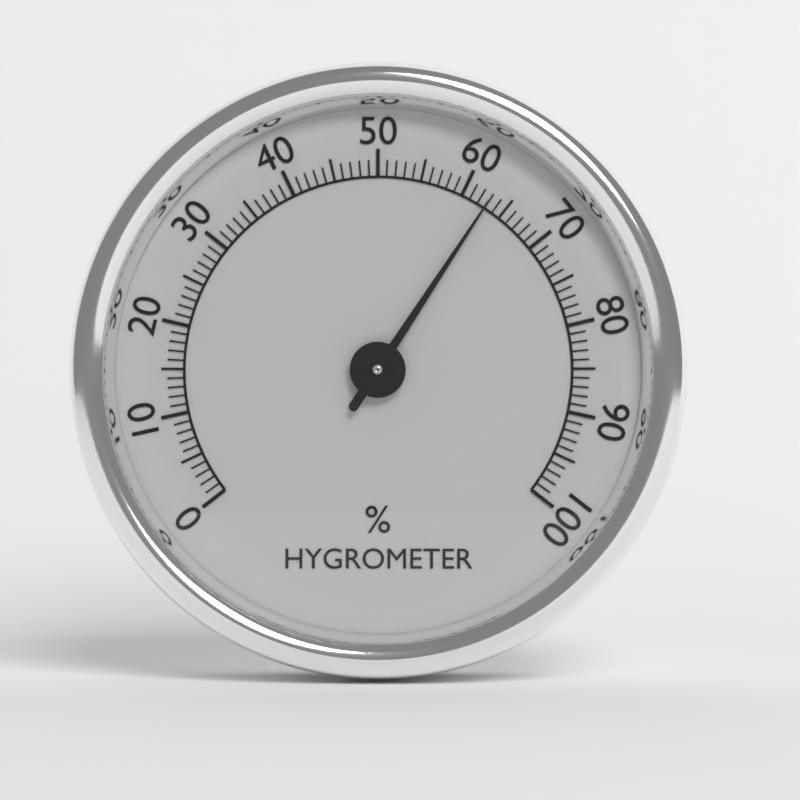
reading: 63 %
